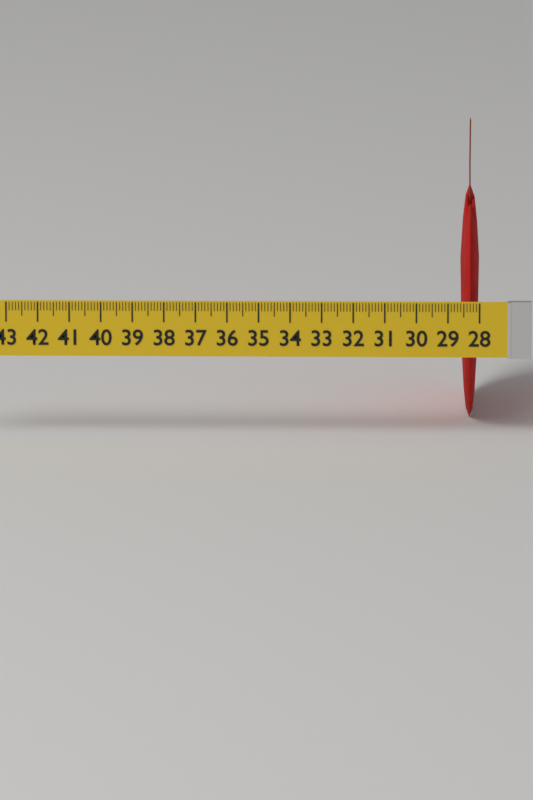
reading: 28.6 (no unit)
